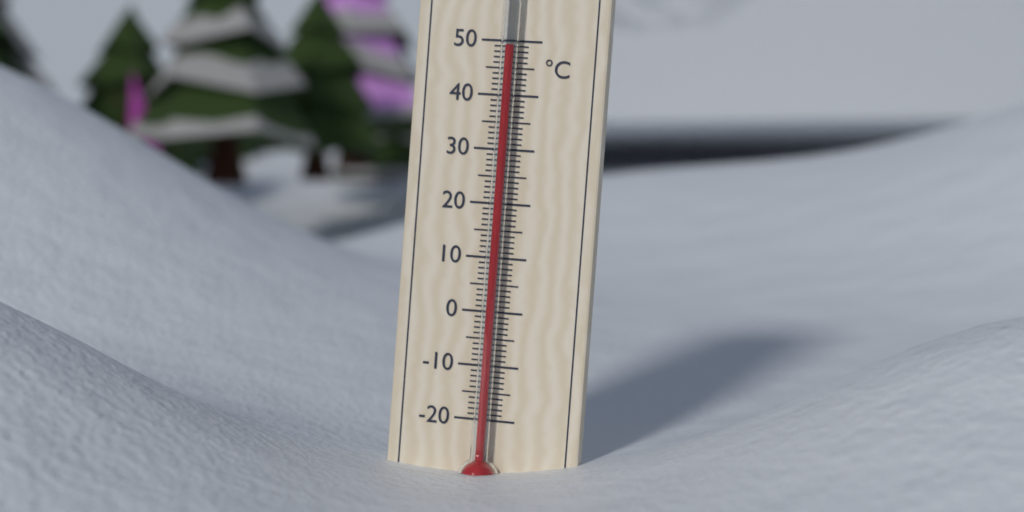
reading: 49 °C
